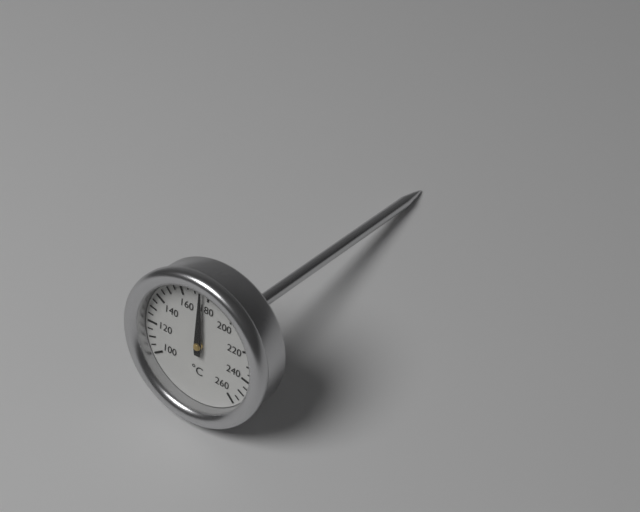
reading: 175 °C
